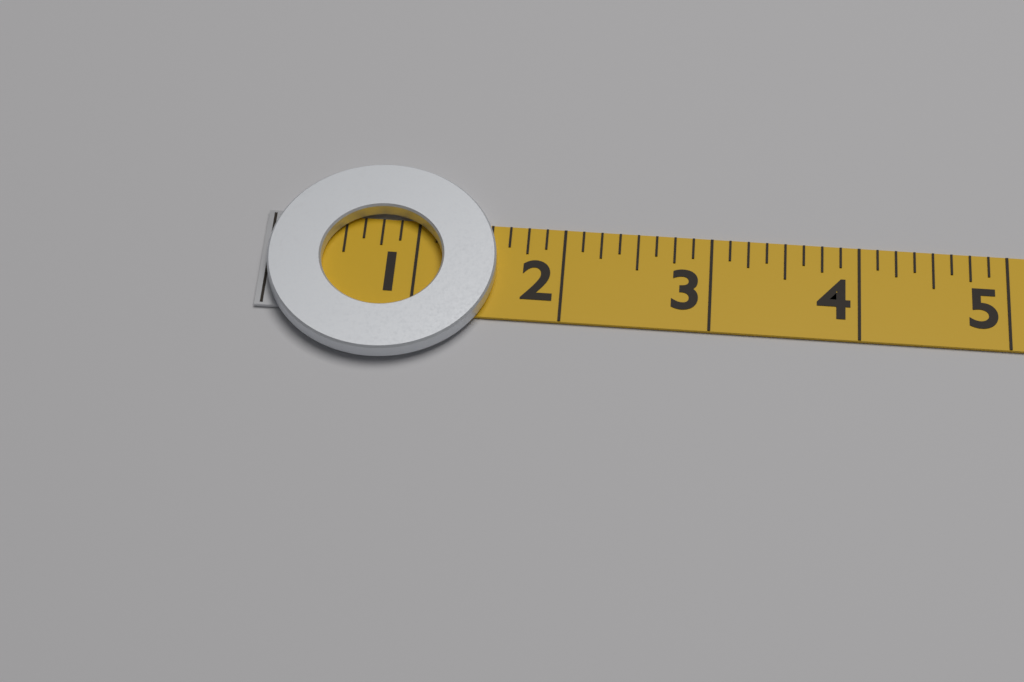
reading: 1.550 (no unit)
